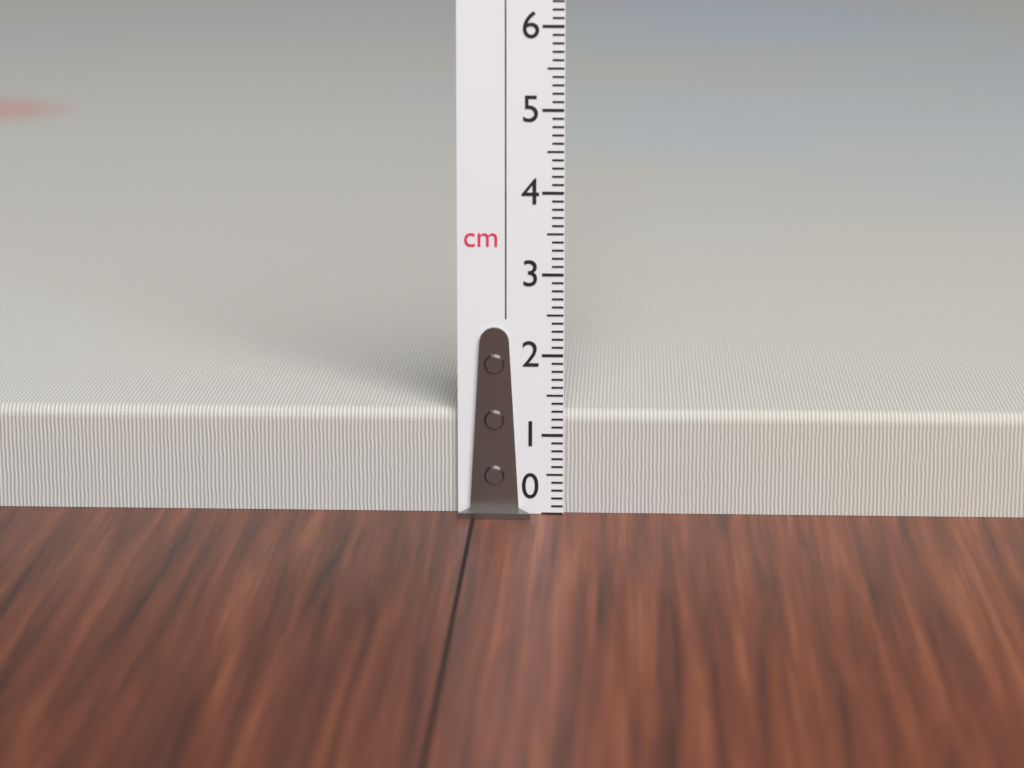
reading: 1.3 cm
